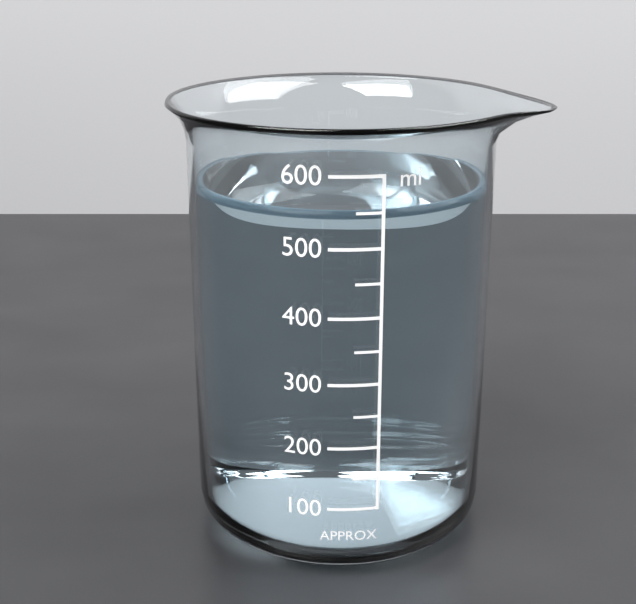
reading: 550 ml
